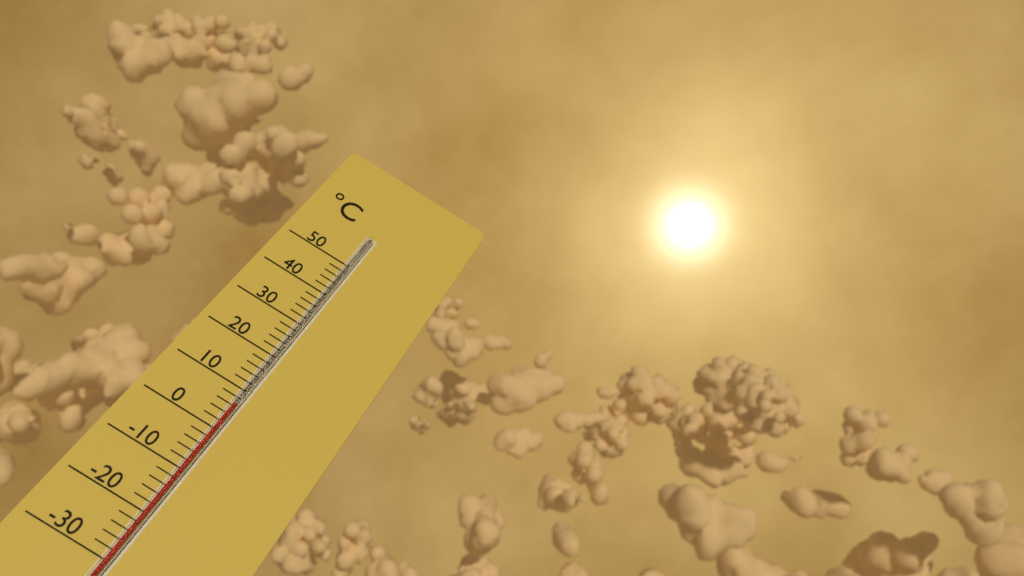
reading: 6 °C
